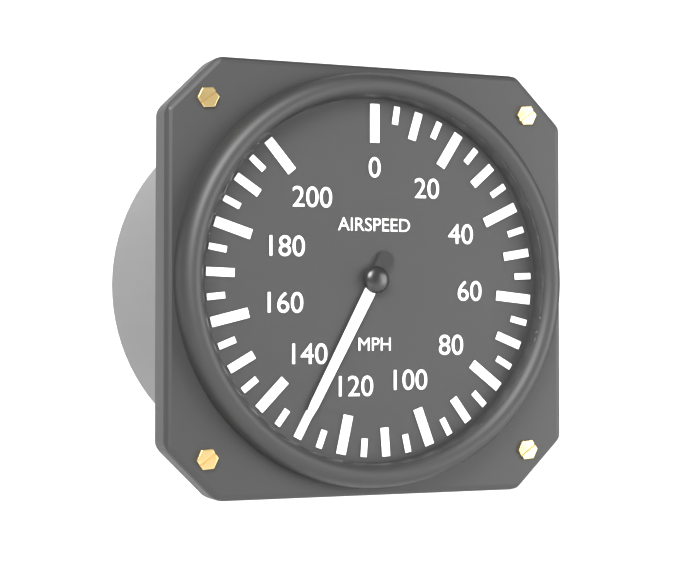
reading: 130 mph
